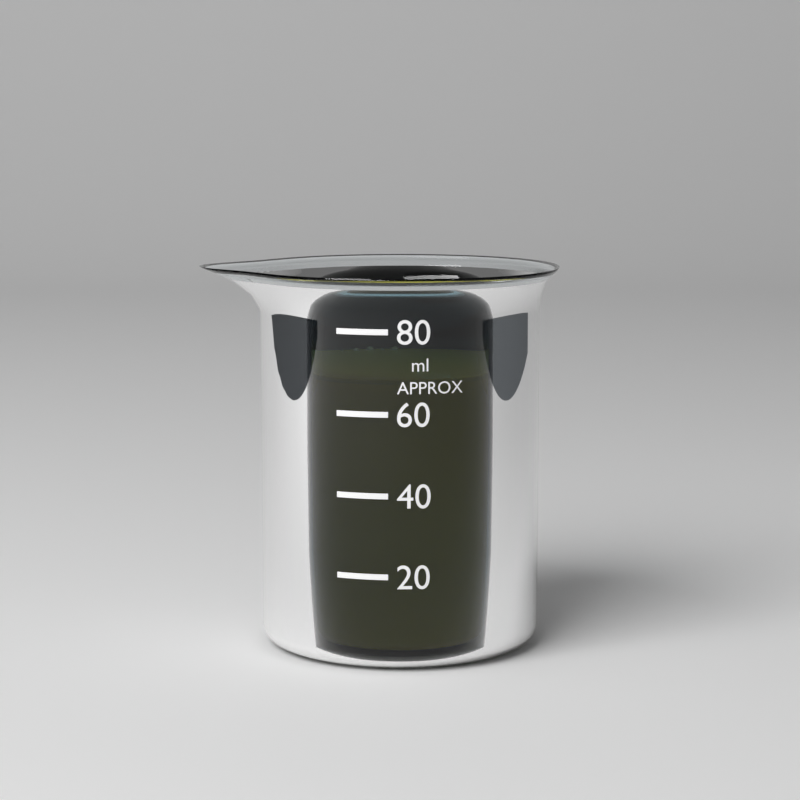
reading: 68 ml
